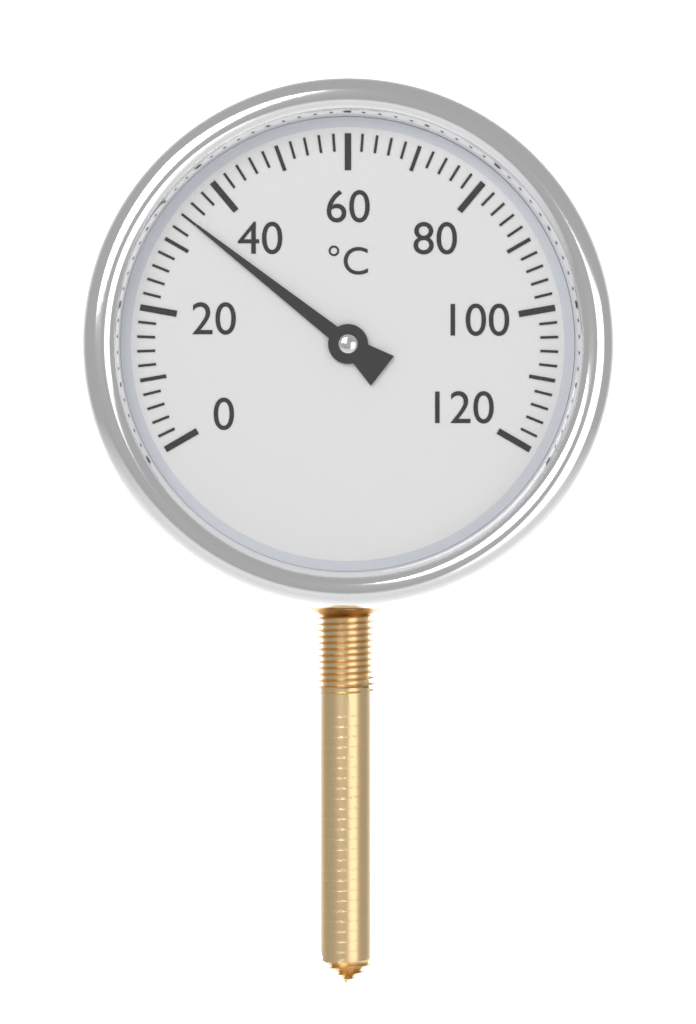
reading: 34 °C
